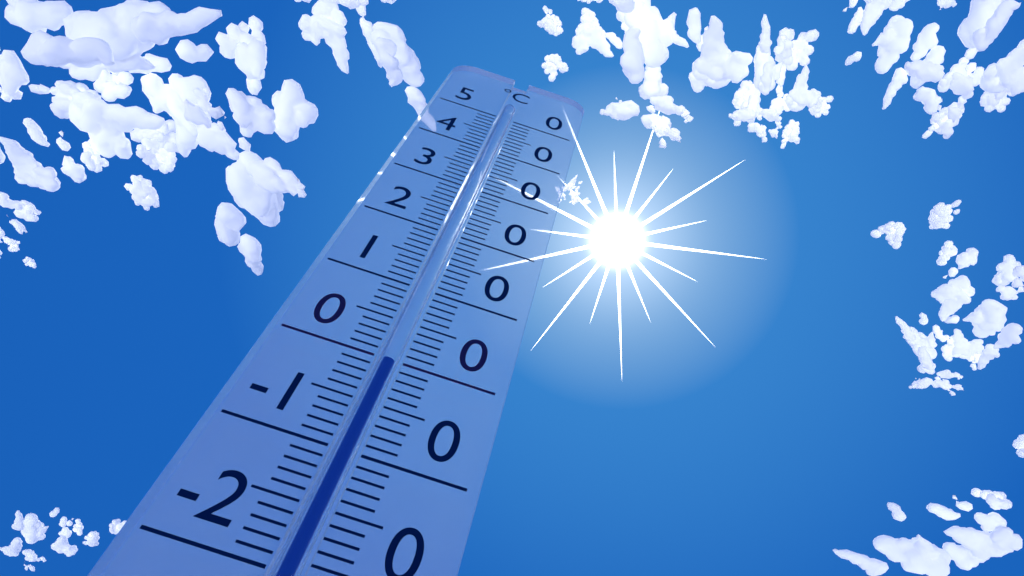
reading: 0 °C
